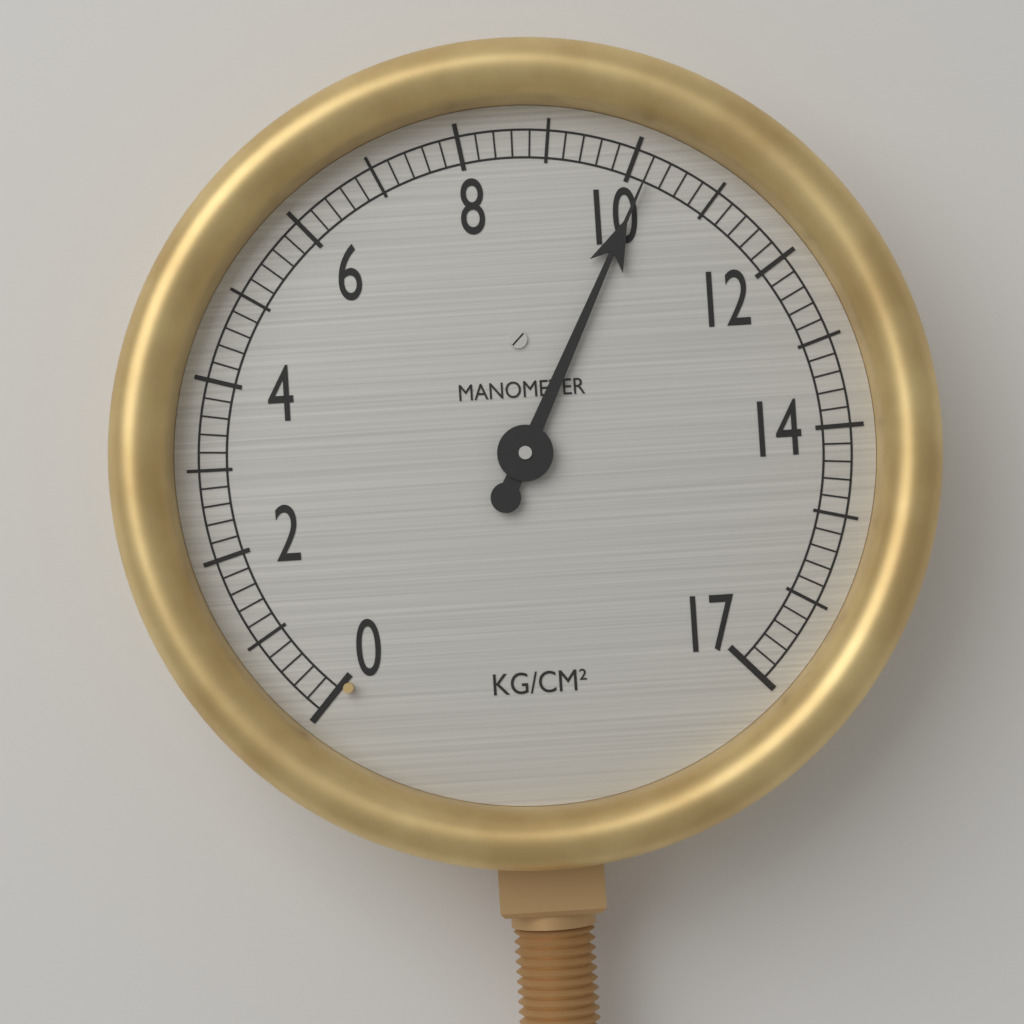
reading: 10.2 kg/cm²
